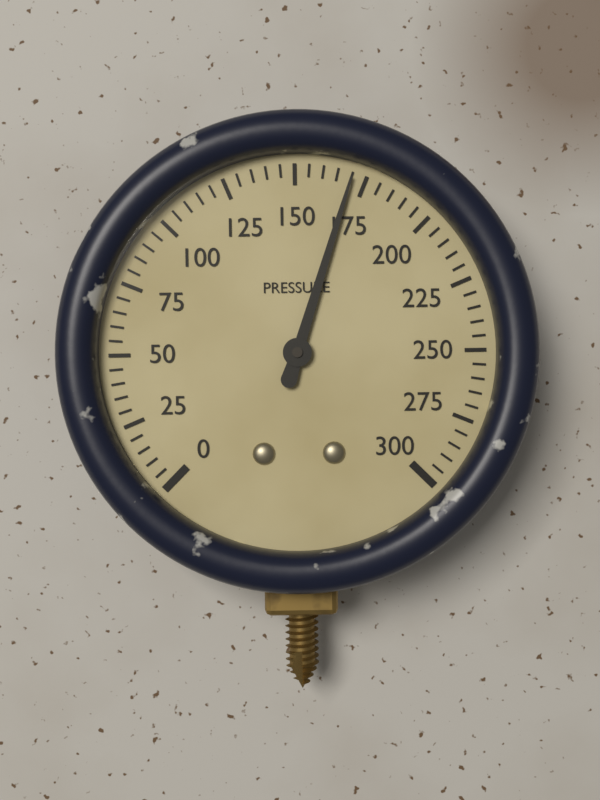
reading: 170 (no unit)
